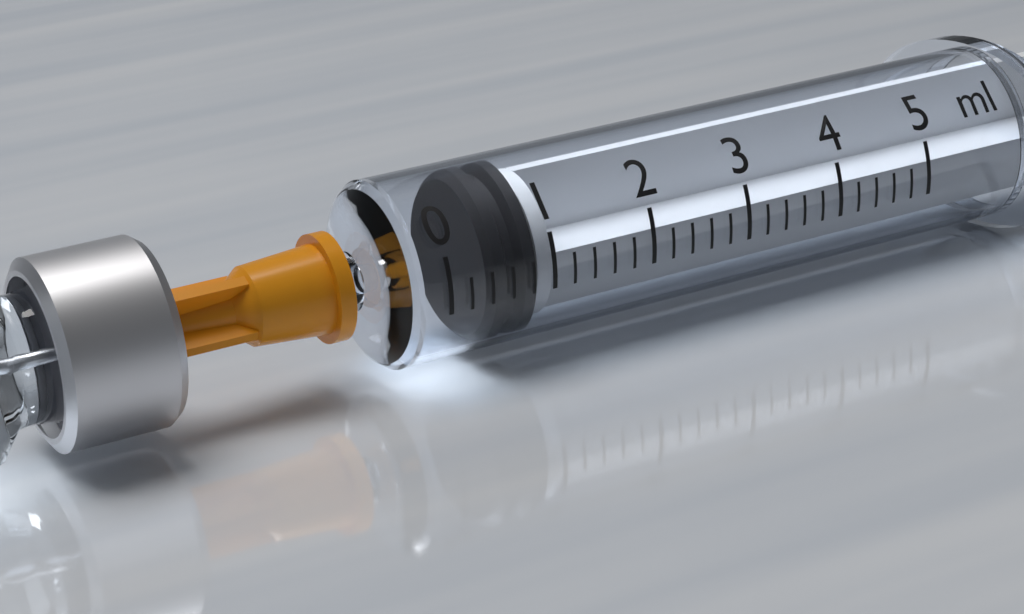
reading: 0.4 ml
